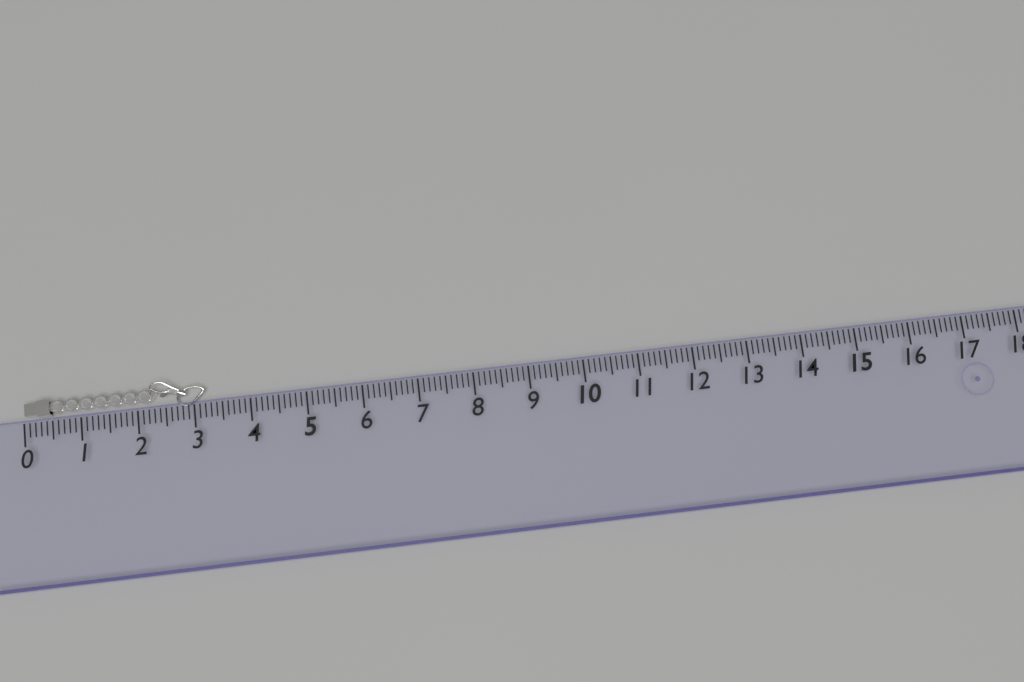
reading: 3.2 (no unit)
